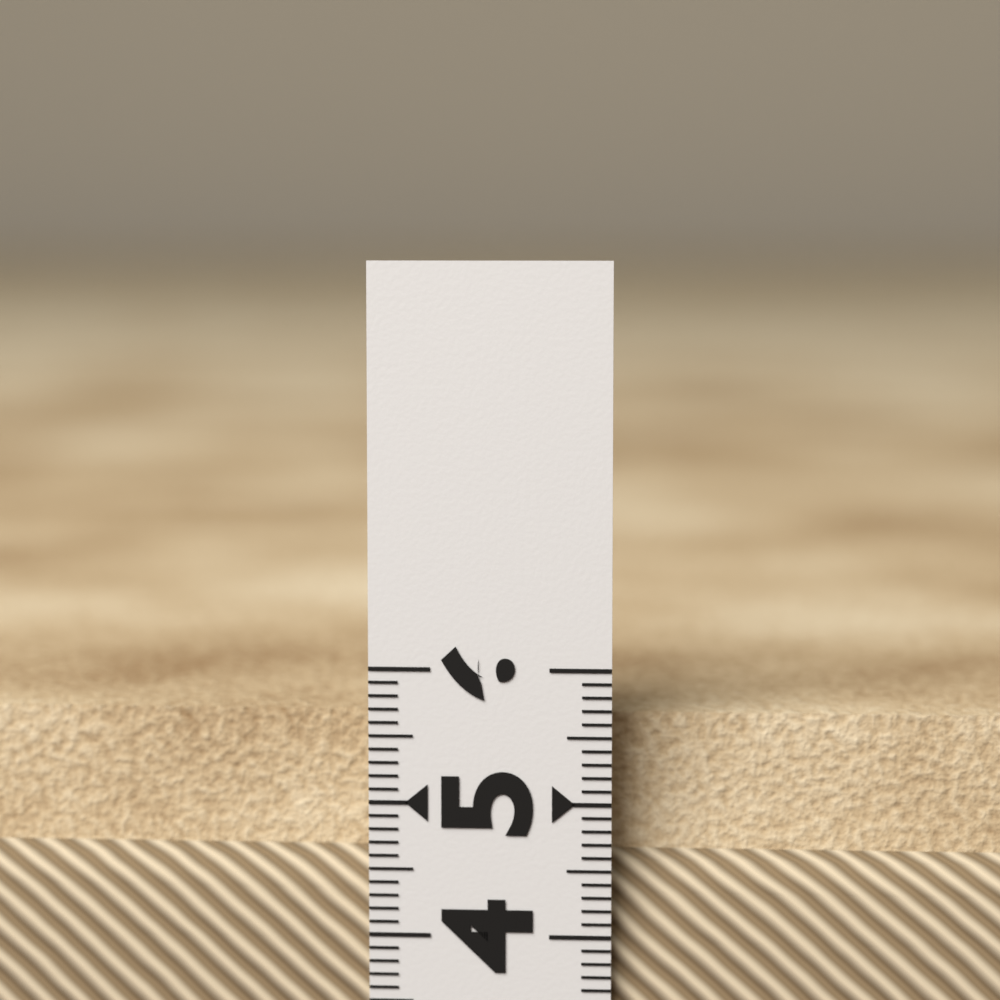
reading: 5.6 (no unit)
